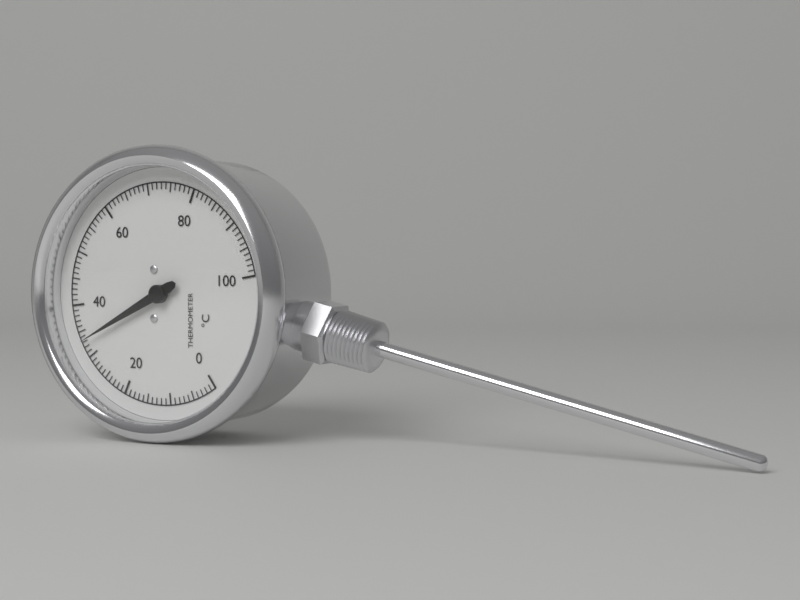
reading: 33 °C
